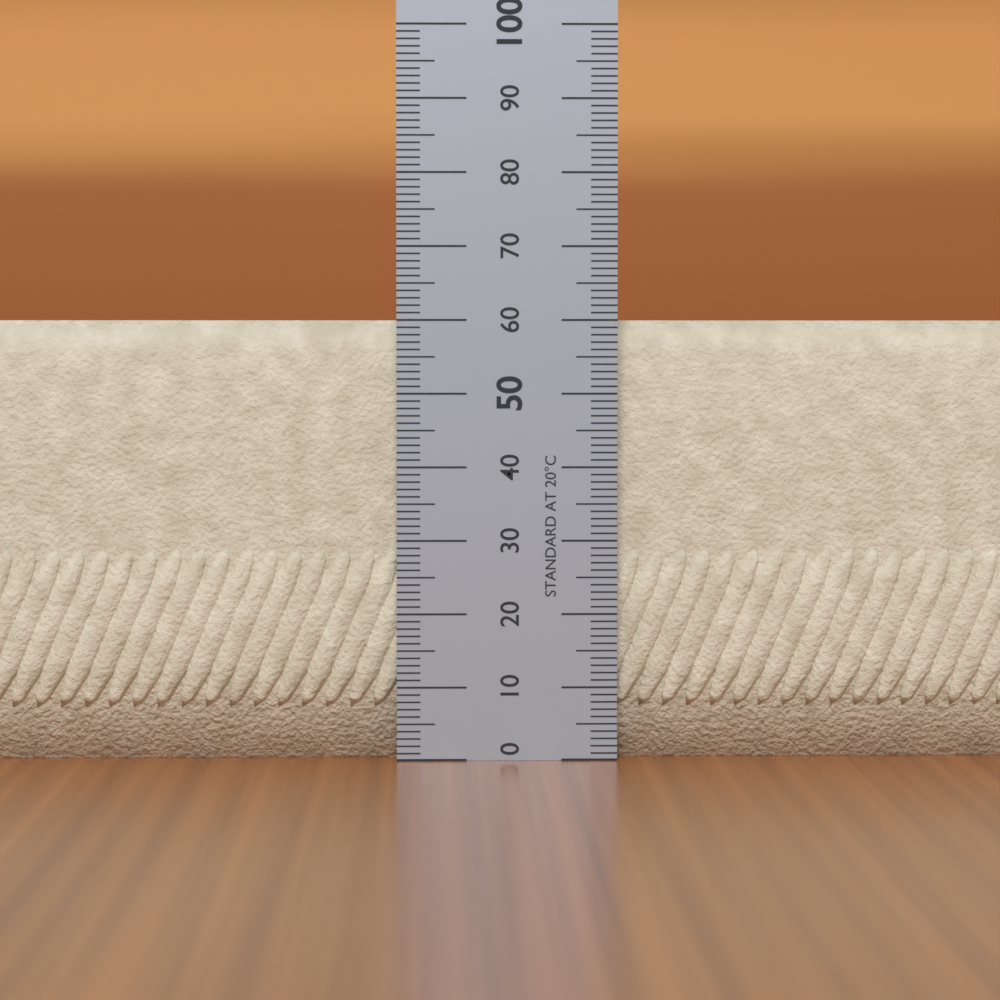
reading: 60 (no unit)
